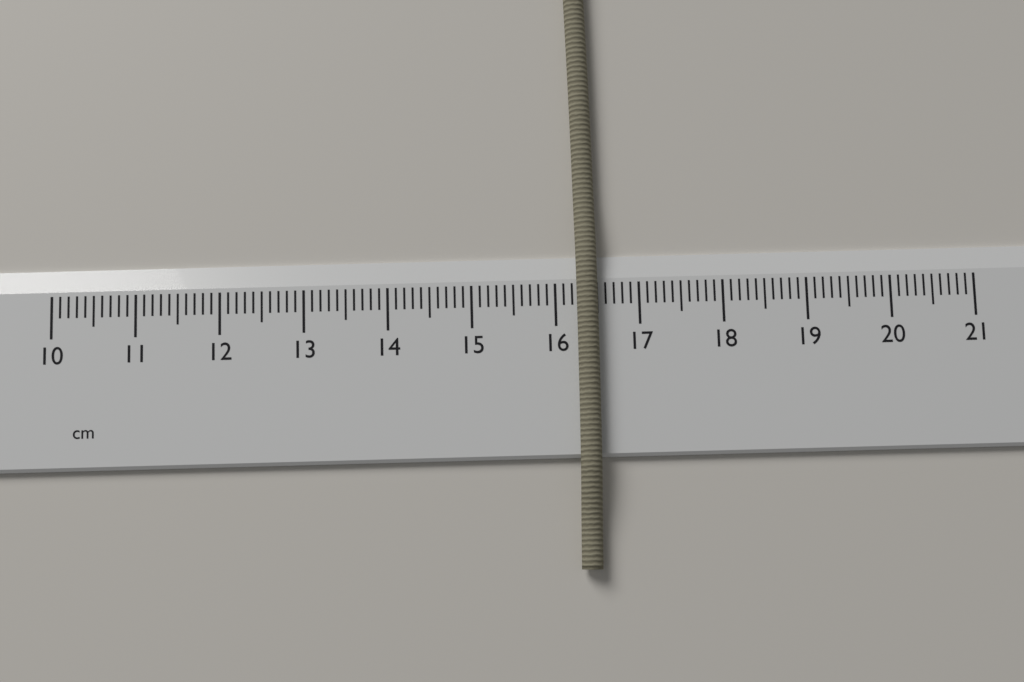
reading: 16.5 cm
